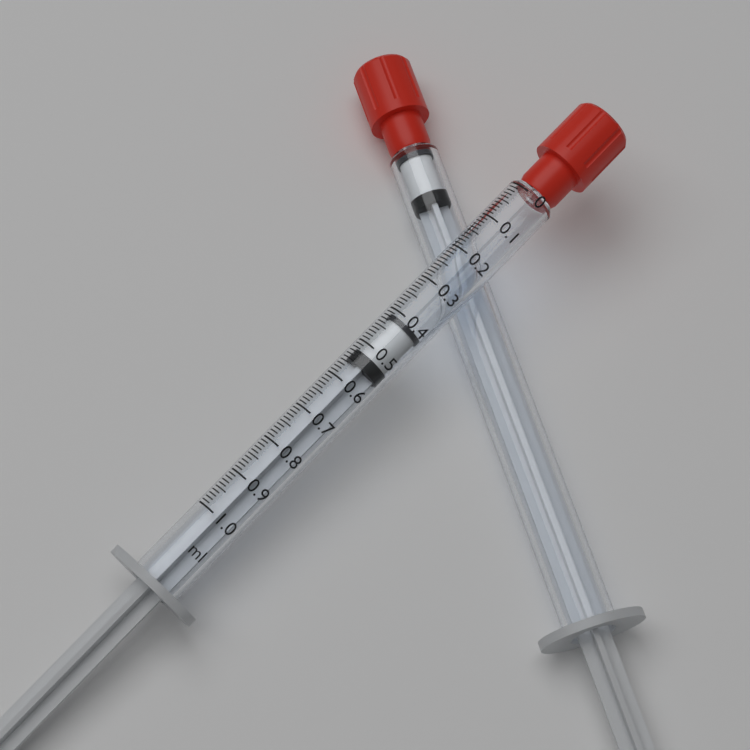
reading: 0.41 ml
